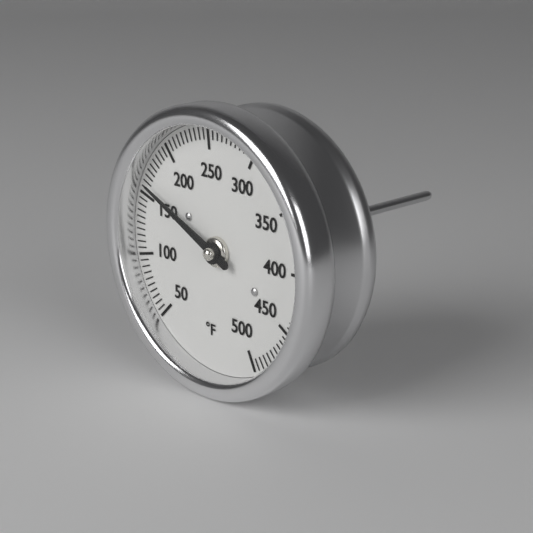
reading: 160 °F
